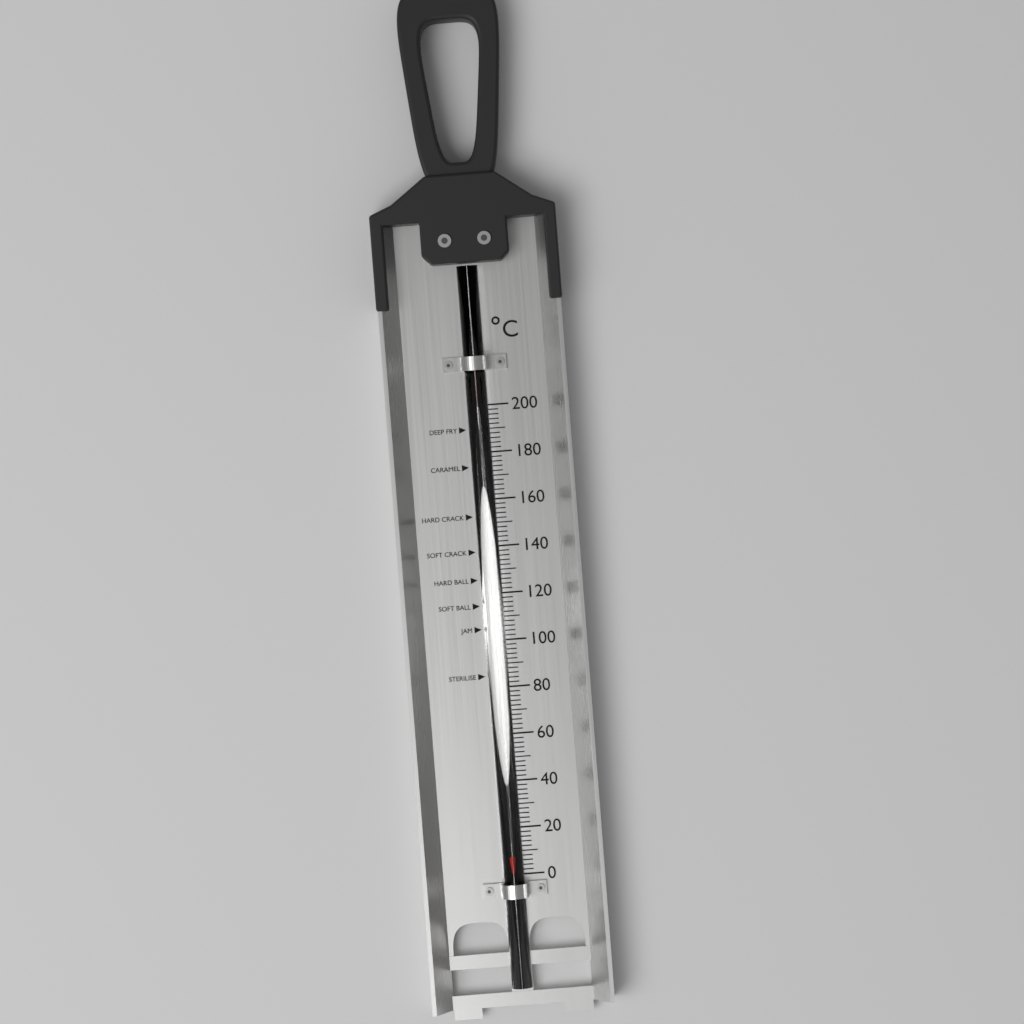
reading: 10 °C
